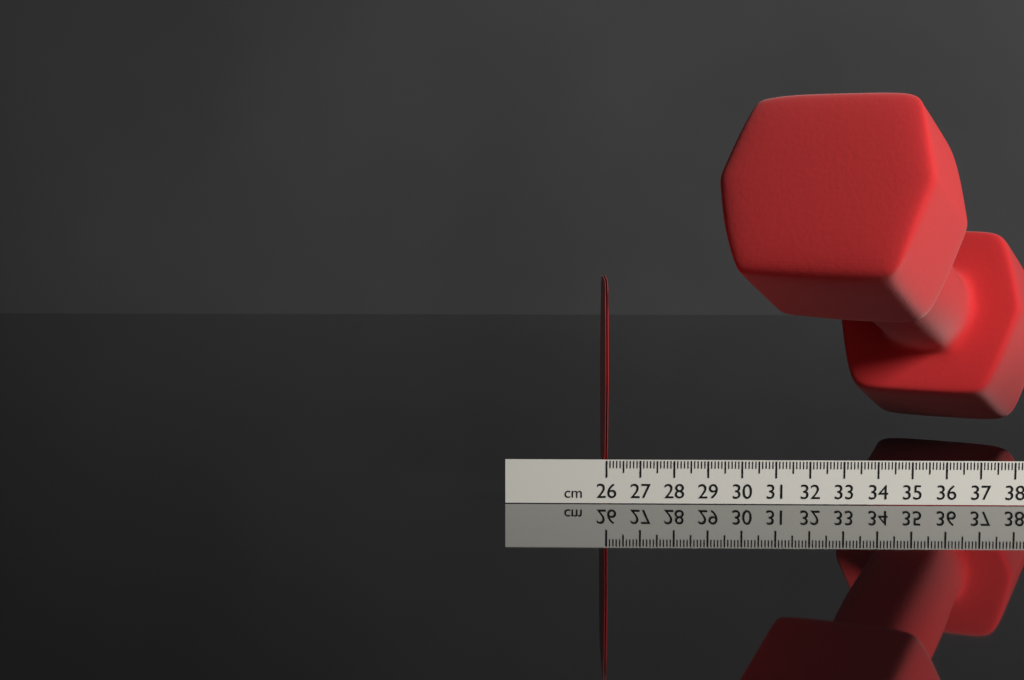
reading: 26.1 cm
